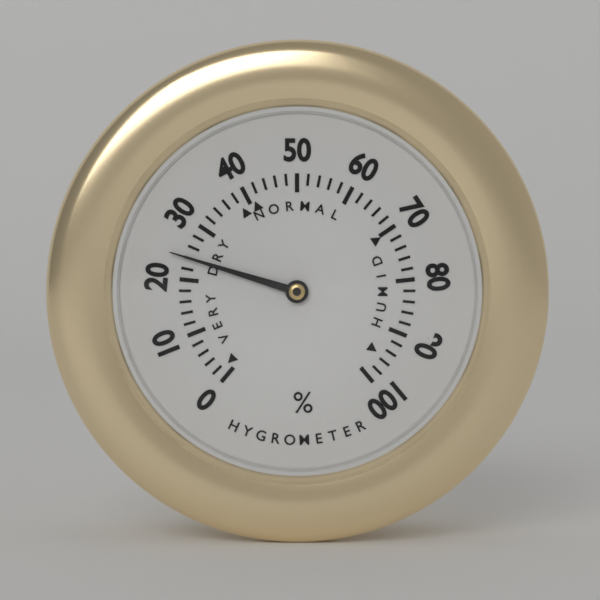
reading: 24 %
